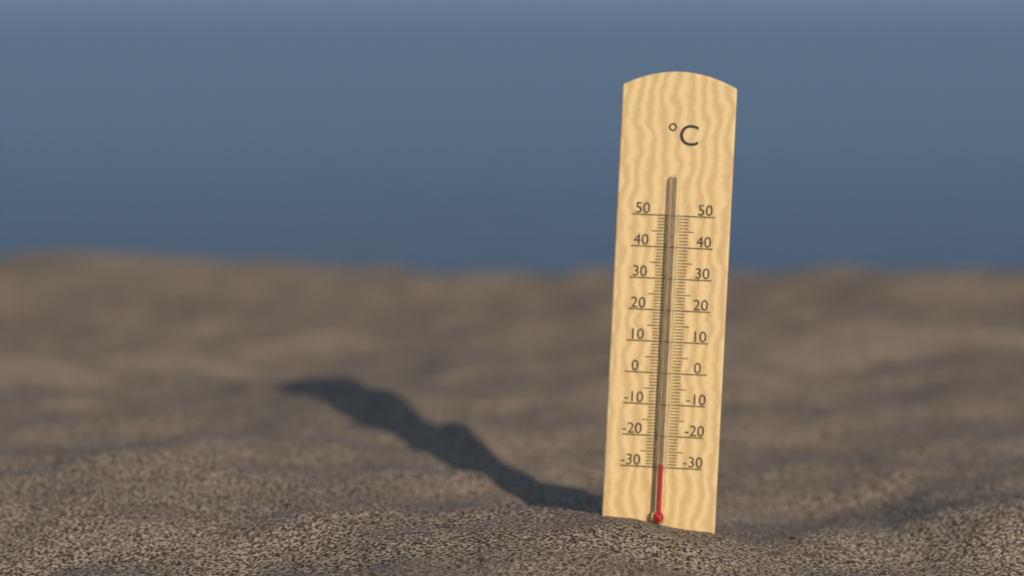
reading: -29 °C
